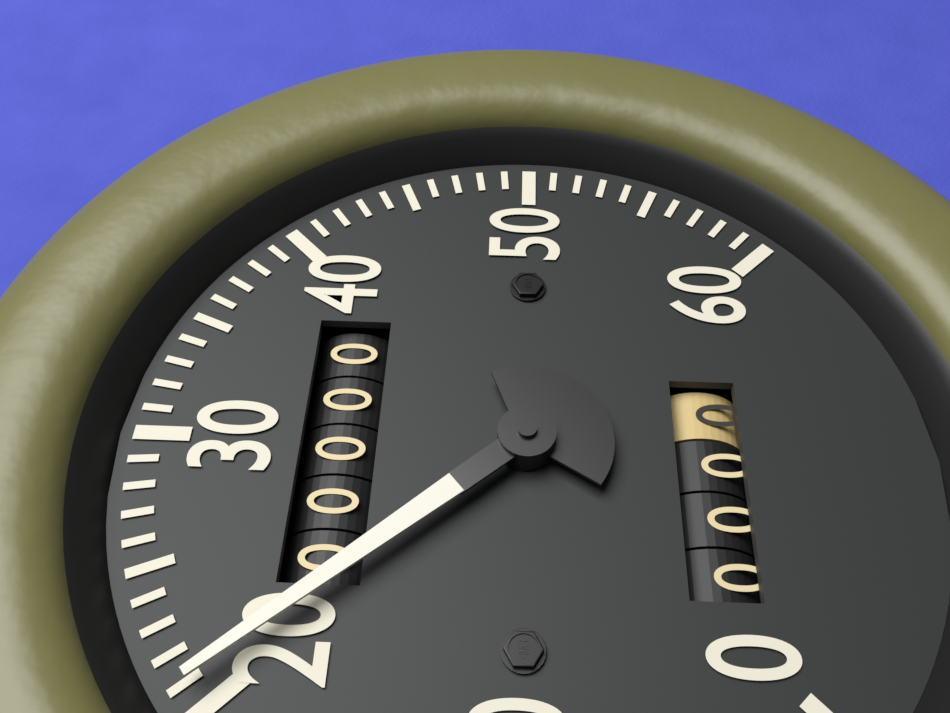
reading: 21 (no unit)
